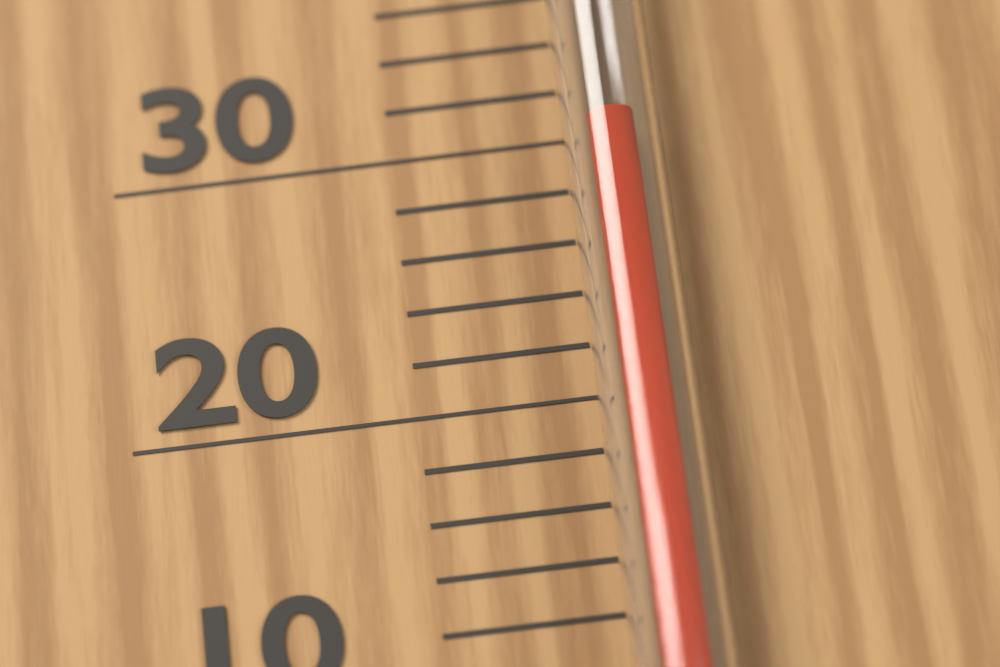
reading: 30 °C
